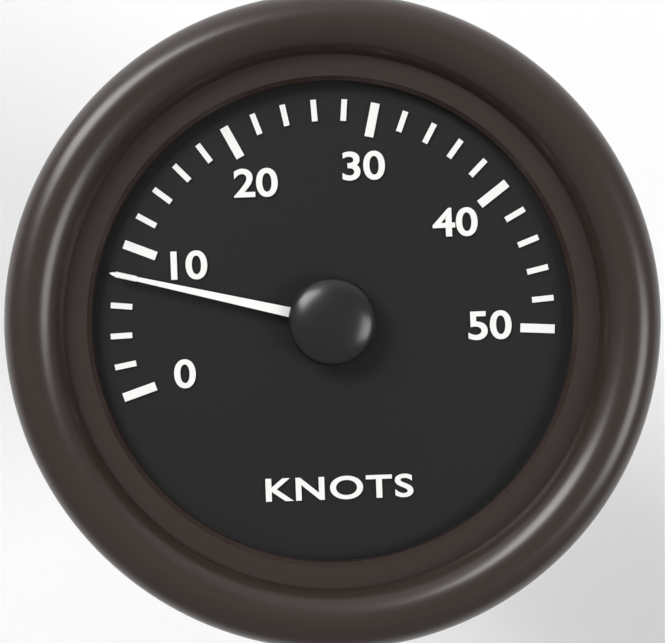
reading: 8 knots
